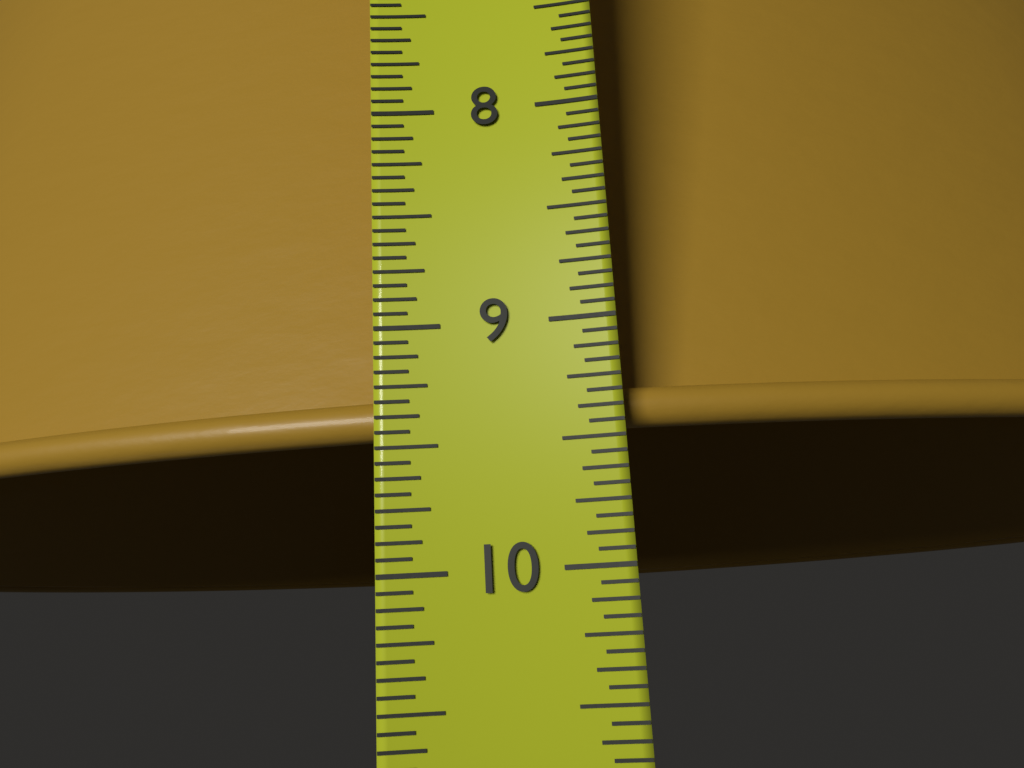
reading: 9.4375 in
